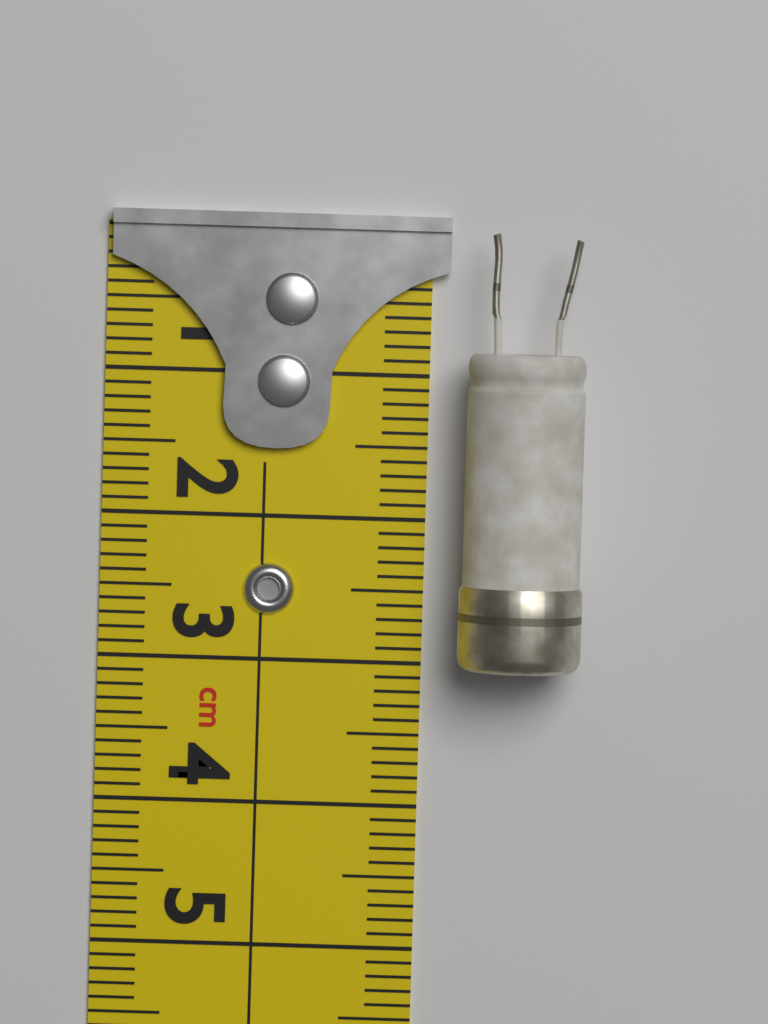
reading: 3.0 cm
